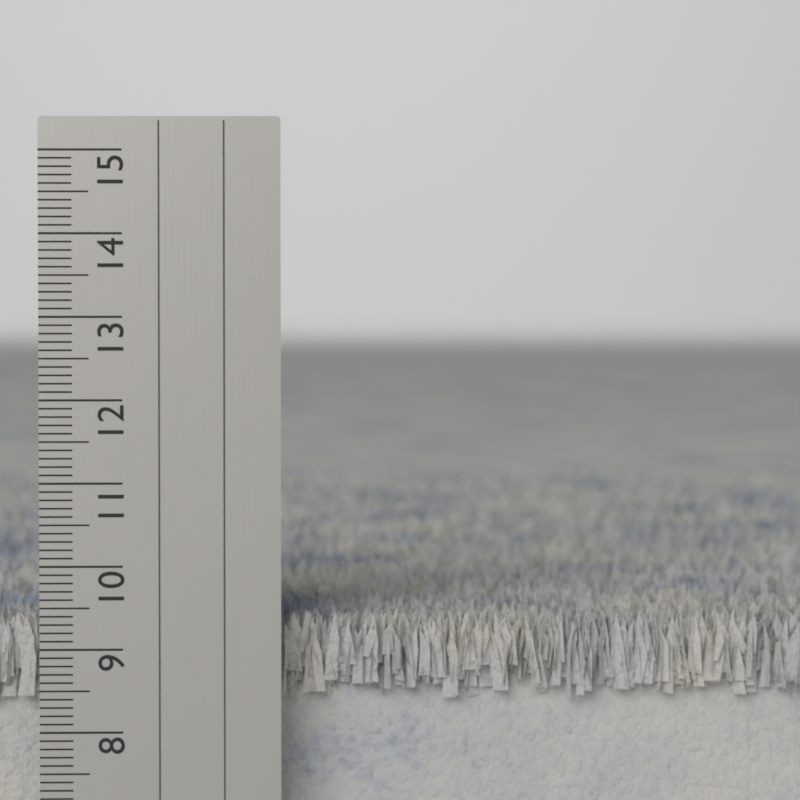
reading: 9.4 cm
